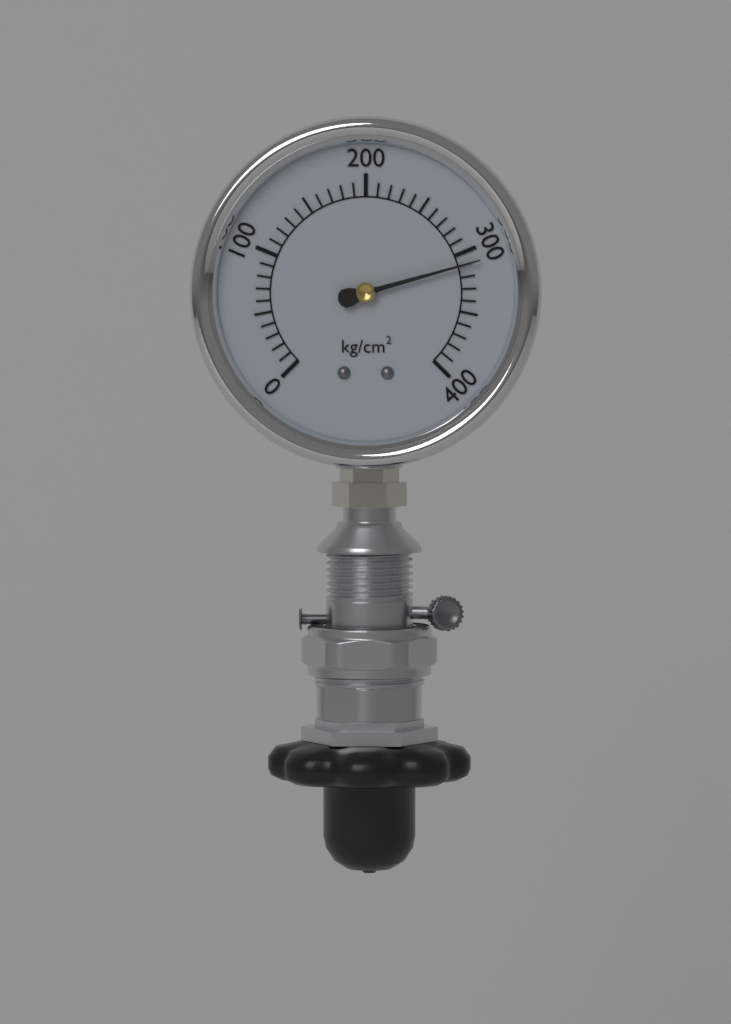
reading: 310 kg/cm²
